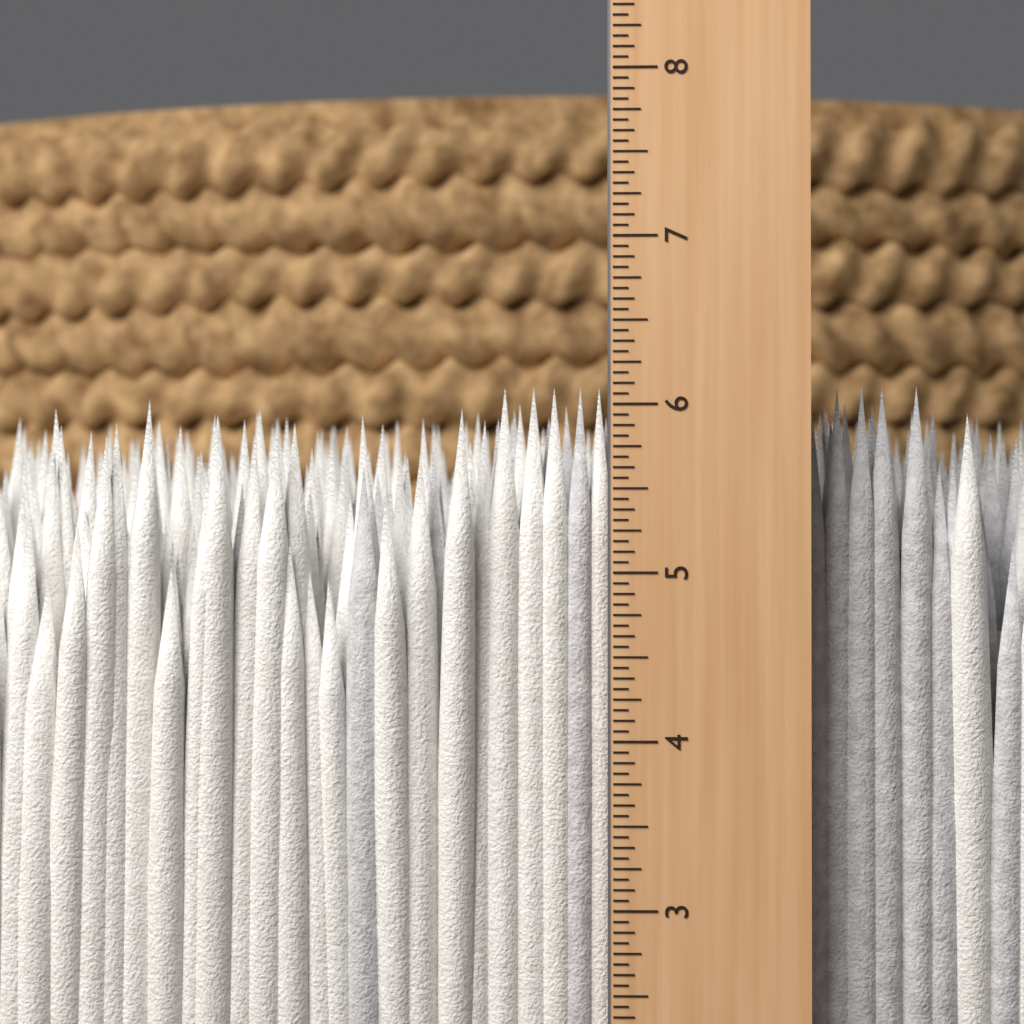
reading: 6.1250 in
